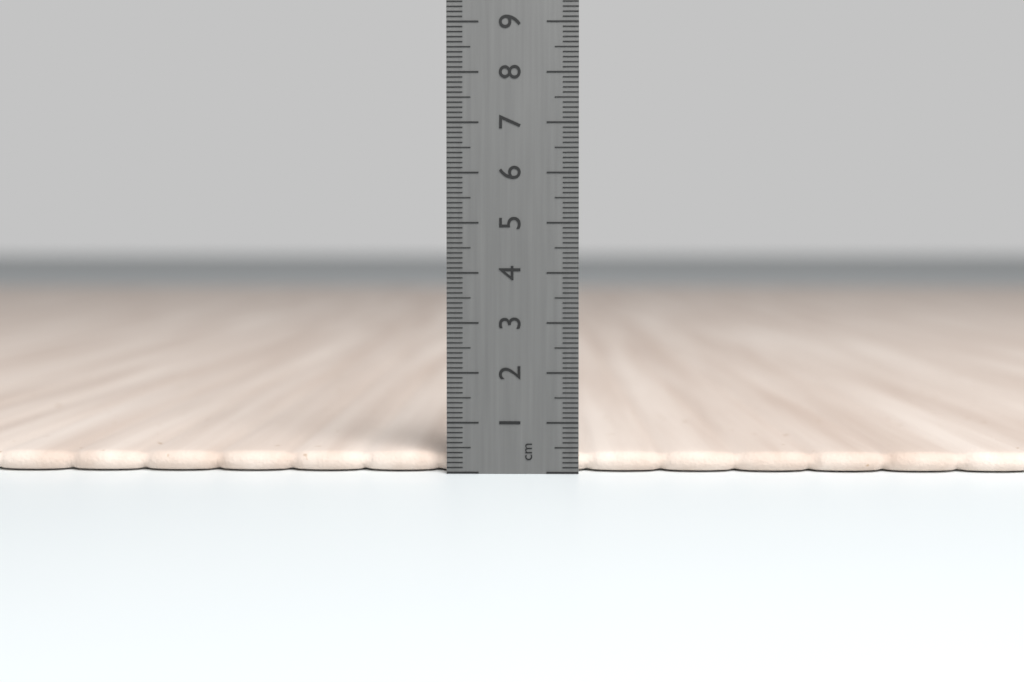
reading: 0.4 cm
